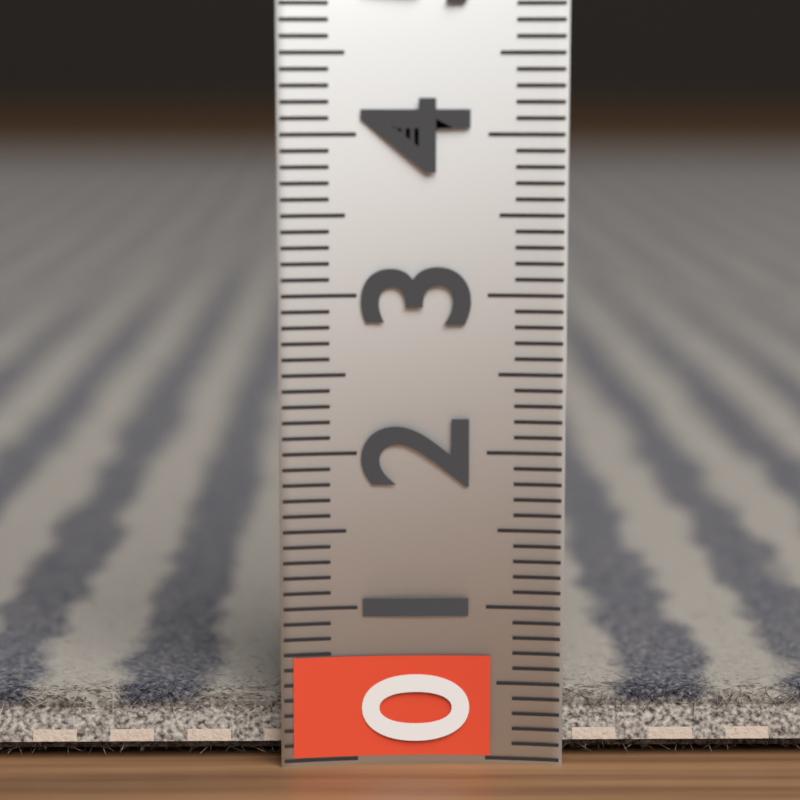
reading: 0.4 (no unit)
